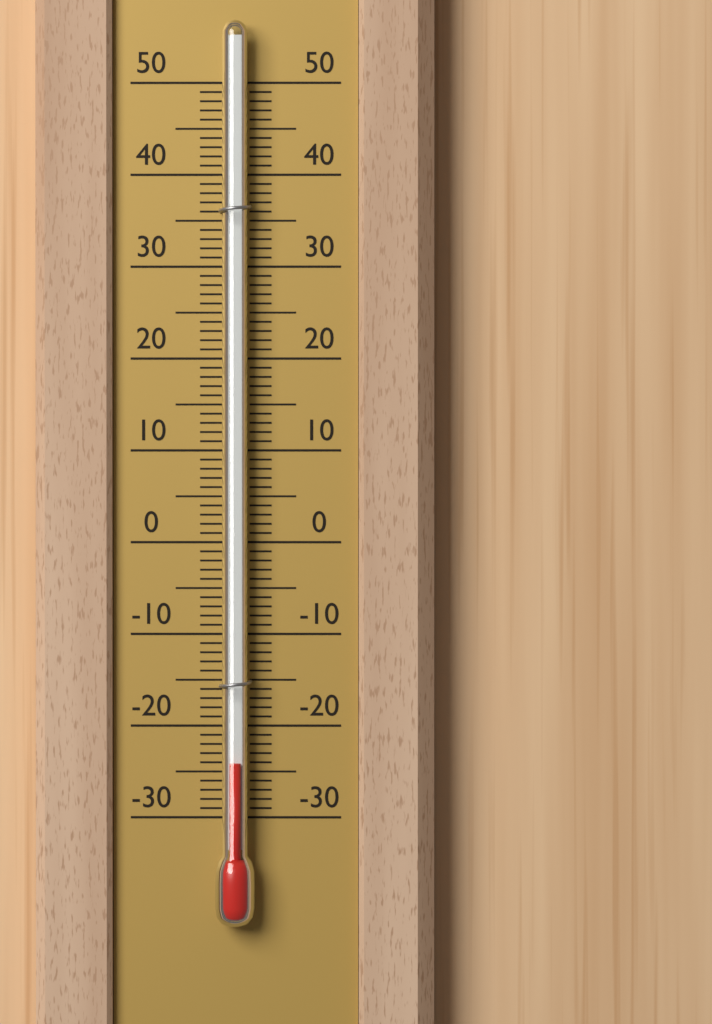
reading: -24 (no unit)
